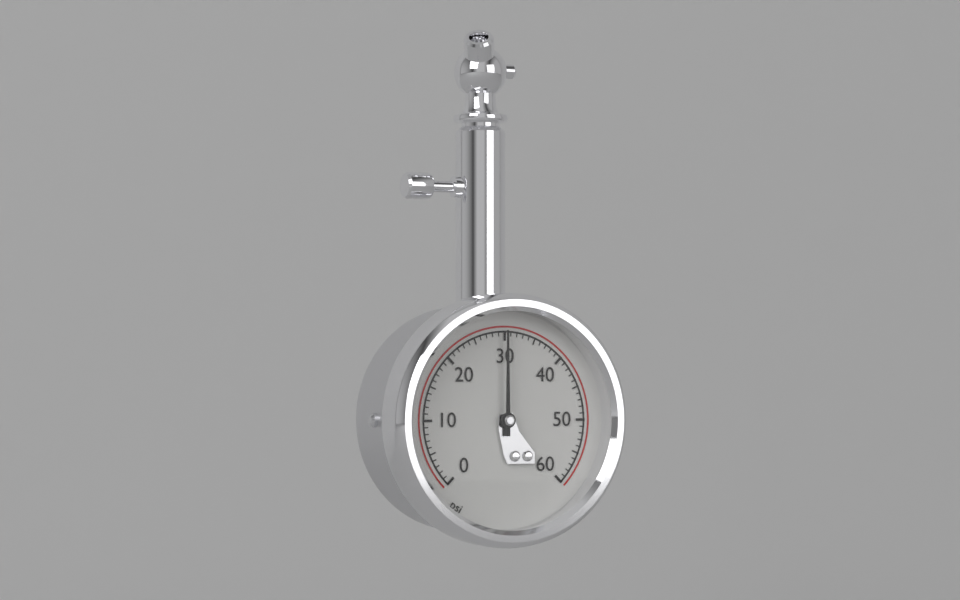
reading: 30 psi
